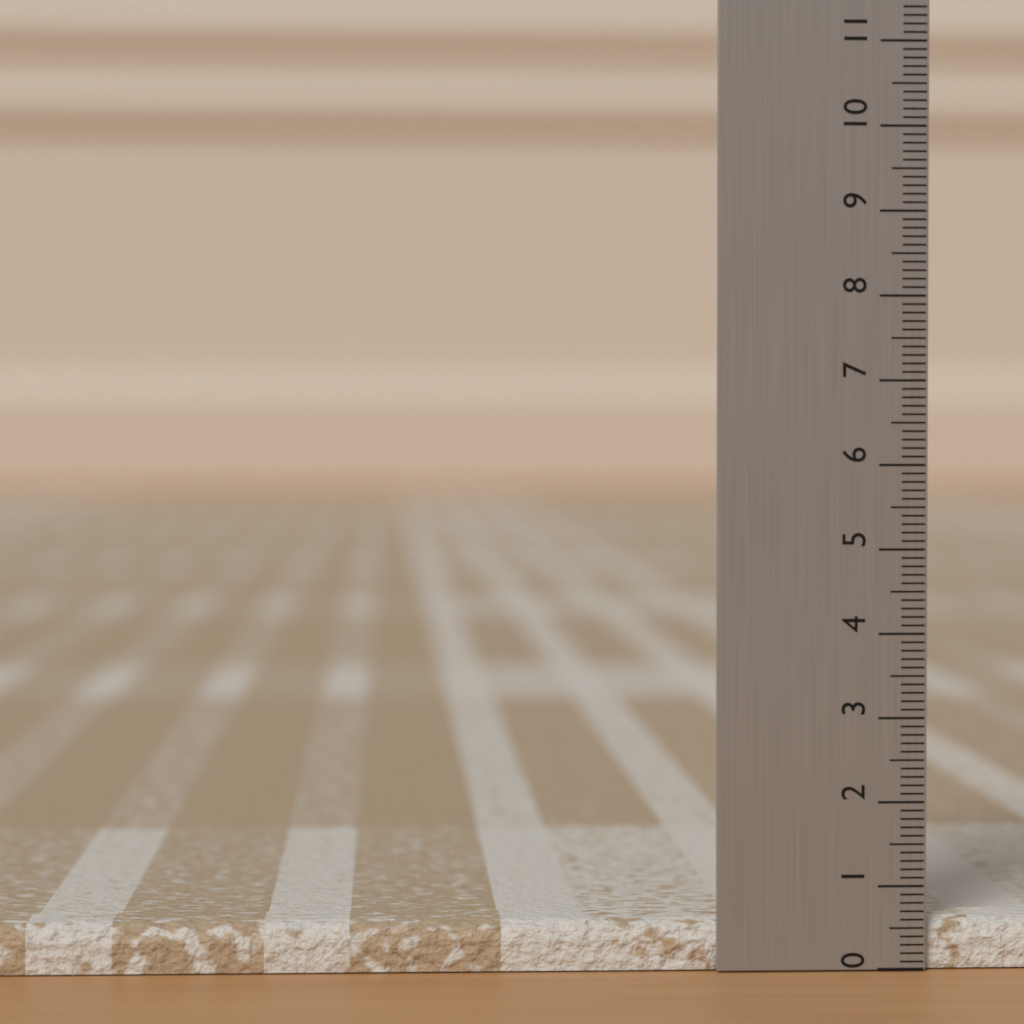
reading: 0.6 (no unit)
